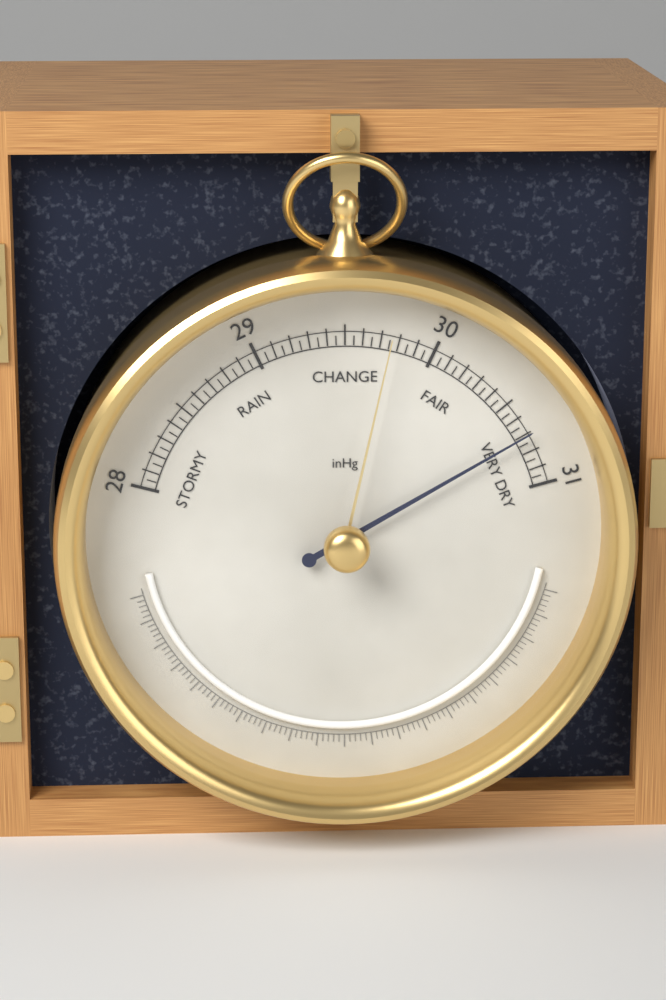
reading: 30.70 inHg
